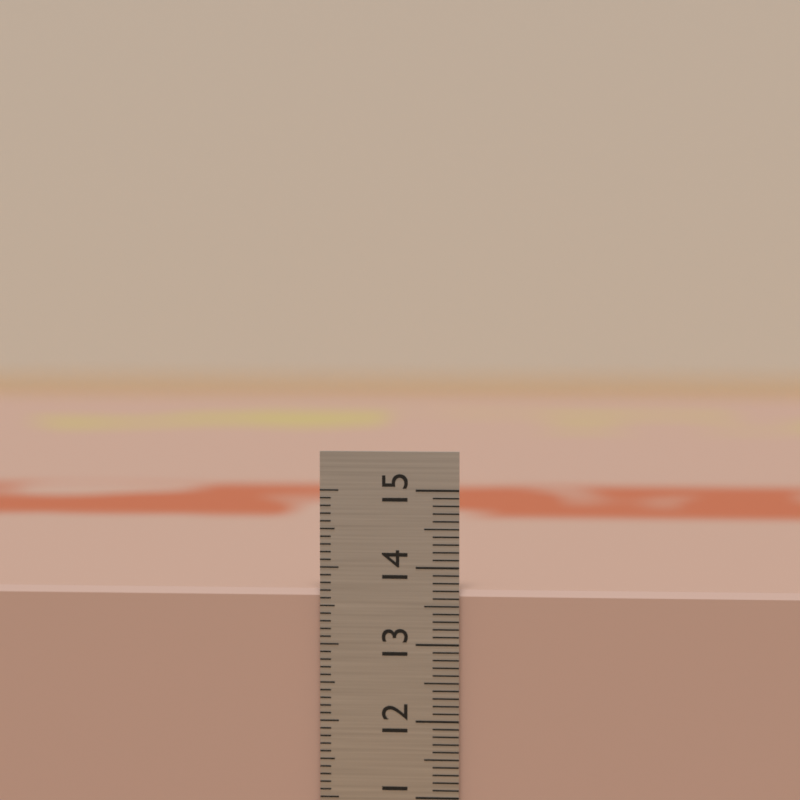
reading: 13.7 cm
